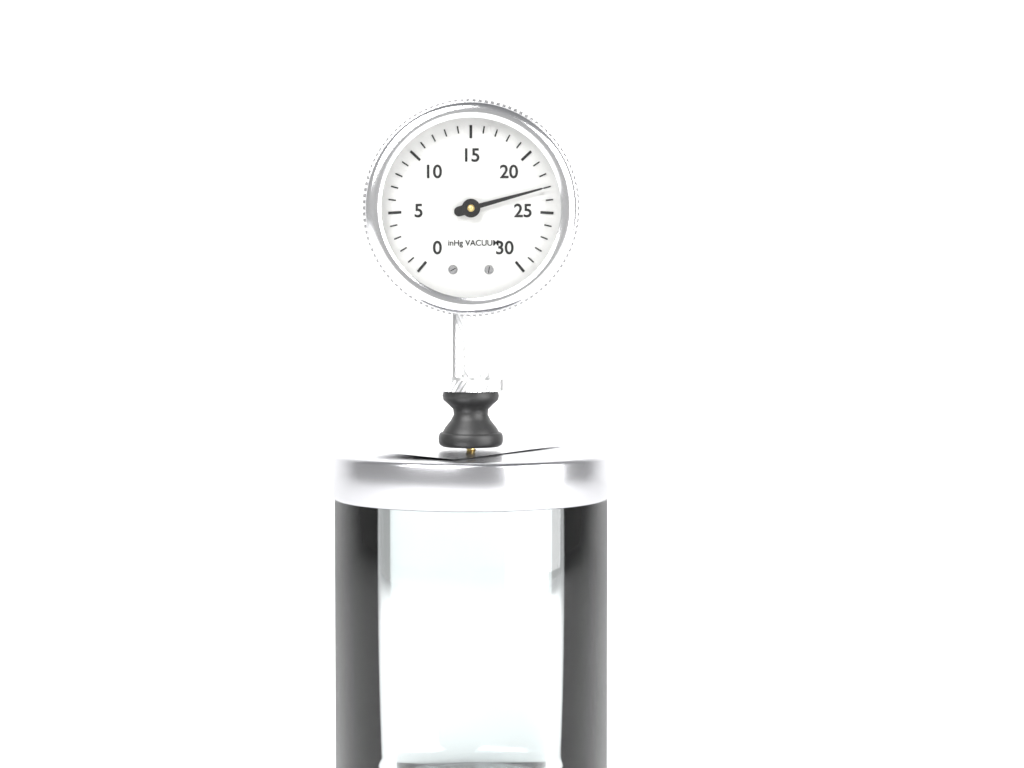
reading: 23 inHg
